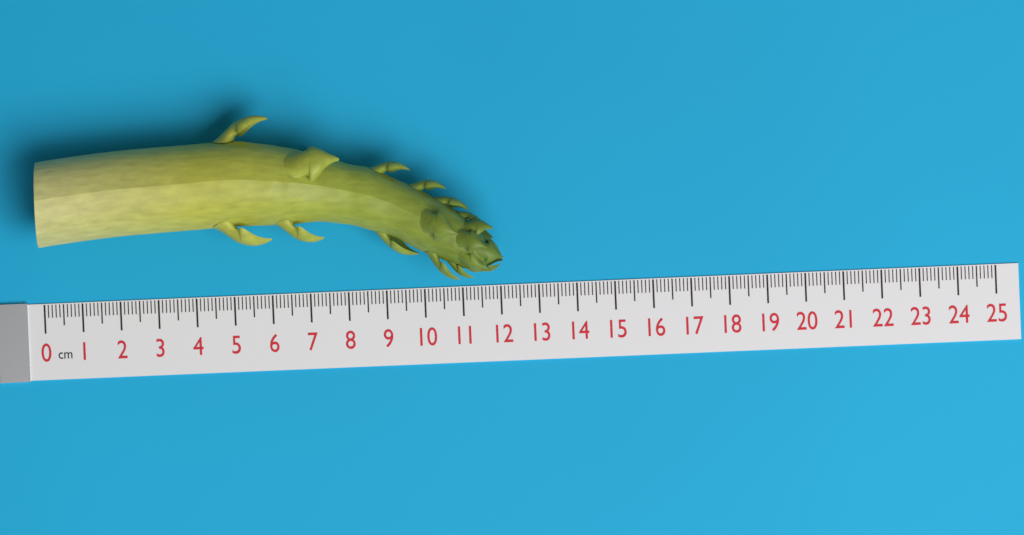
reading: 12.1 cm
